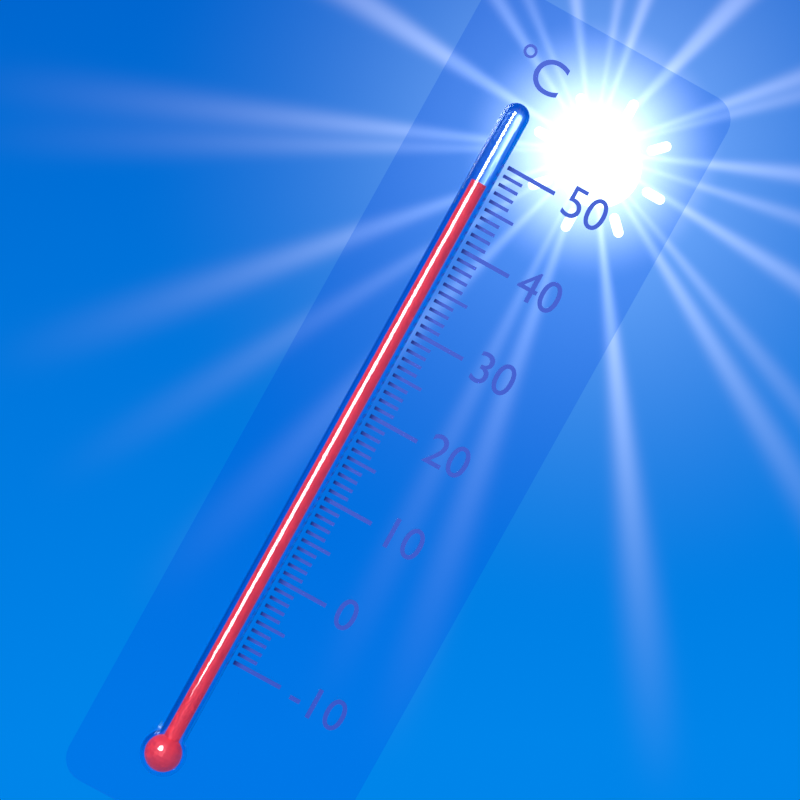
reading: 47 °C
